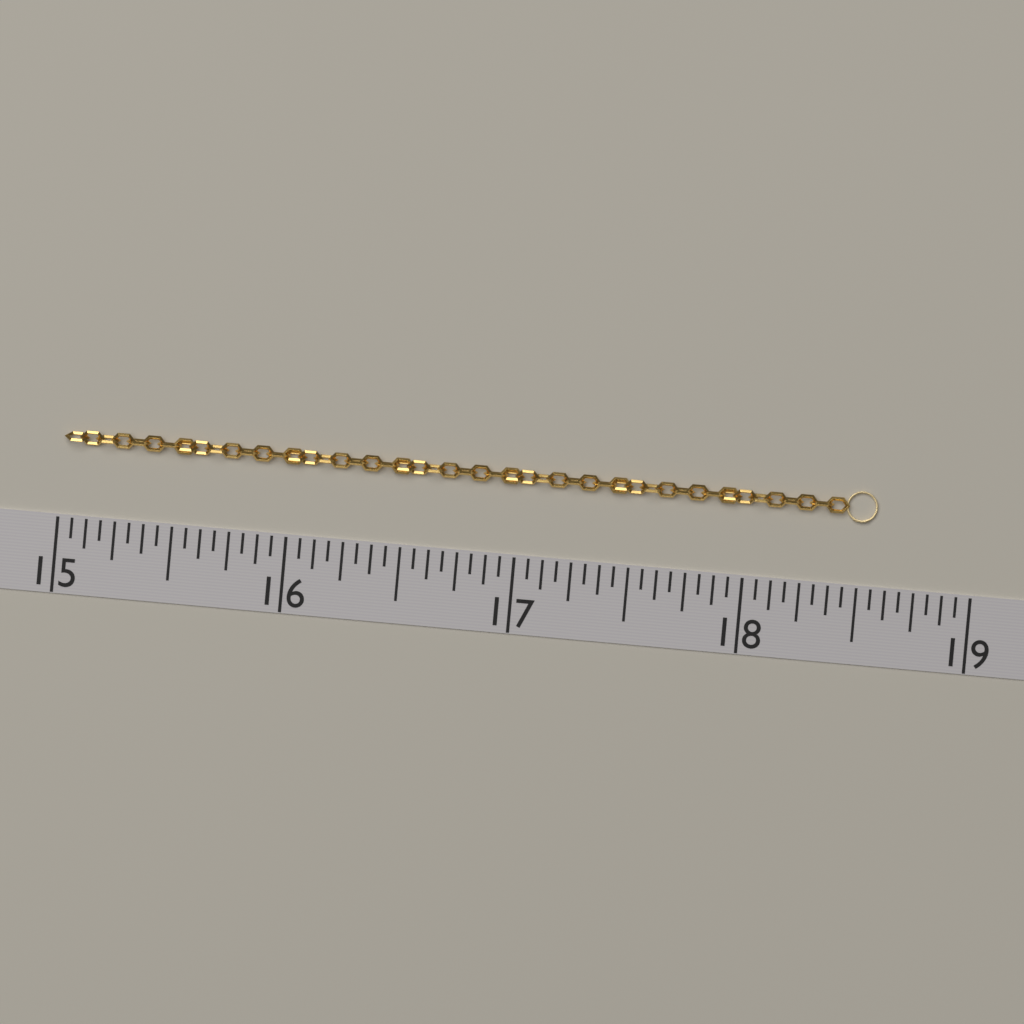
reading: 18.5625 (no unit)
